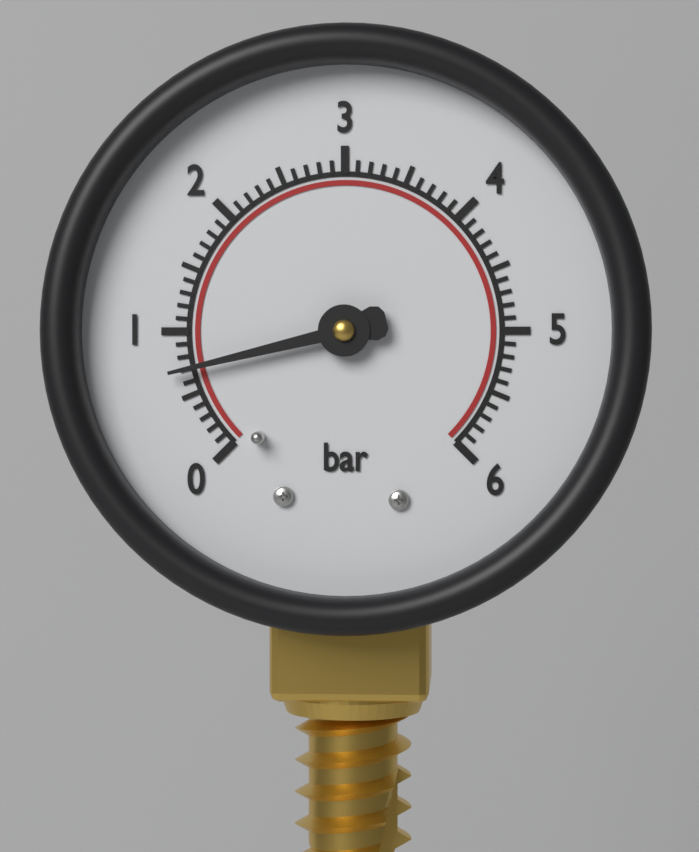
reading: 0.7 bar
